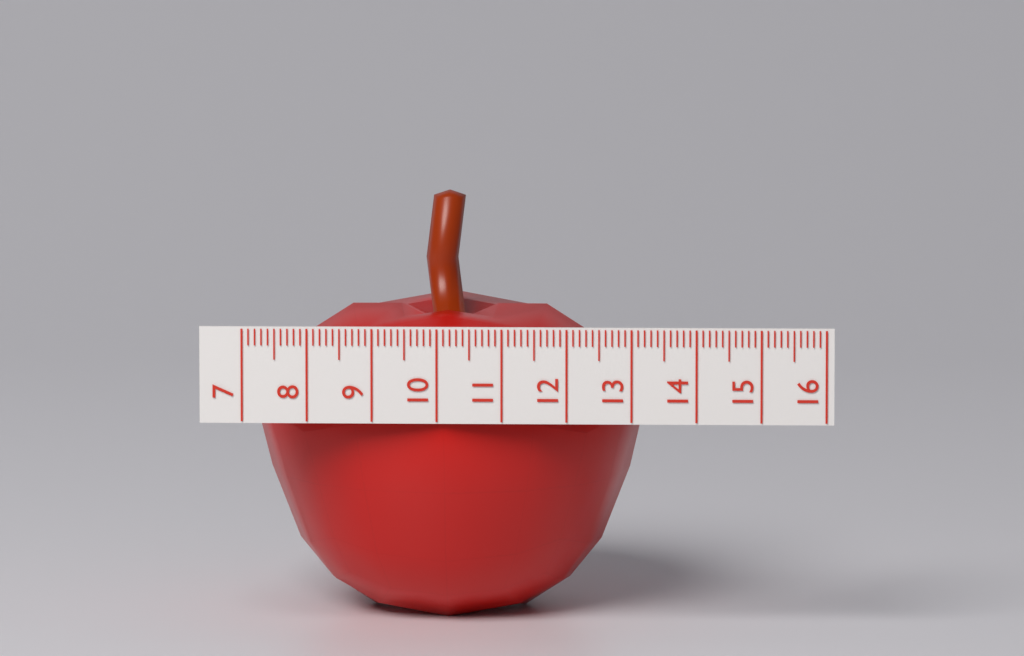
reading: 13.2 (no unit)
